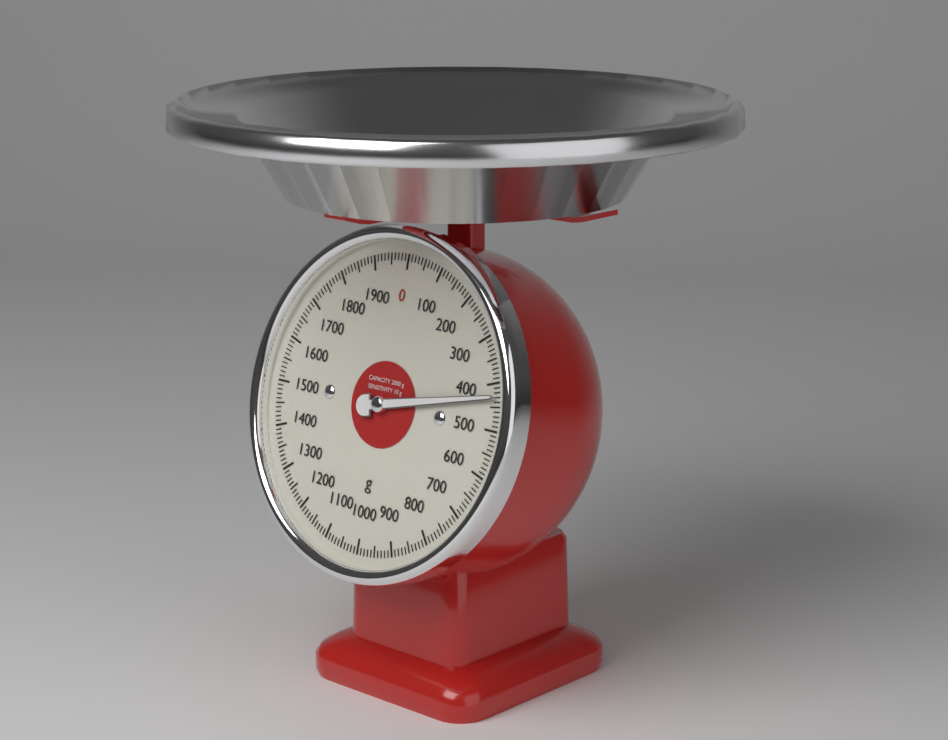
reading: 430 g
